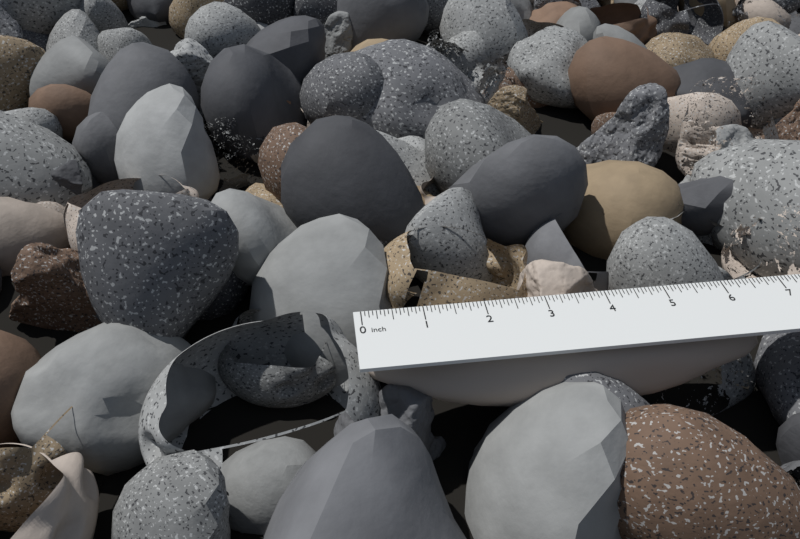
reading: 6.5625 in
